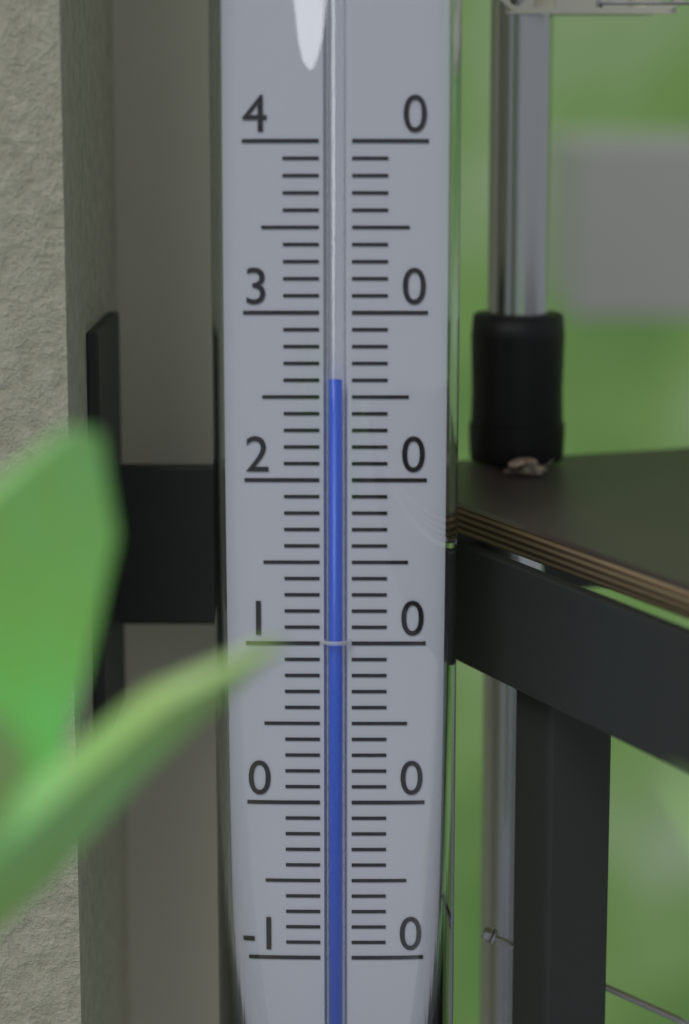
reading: 26 (no unit)
